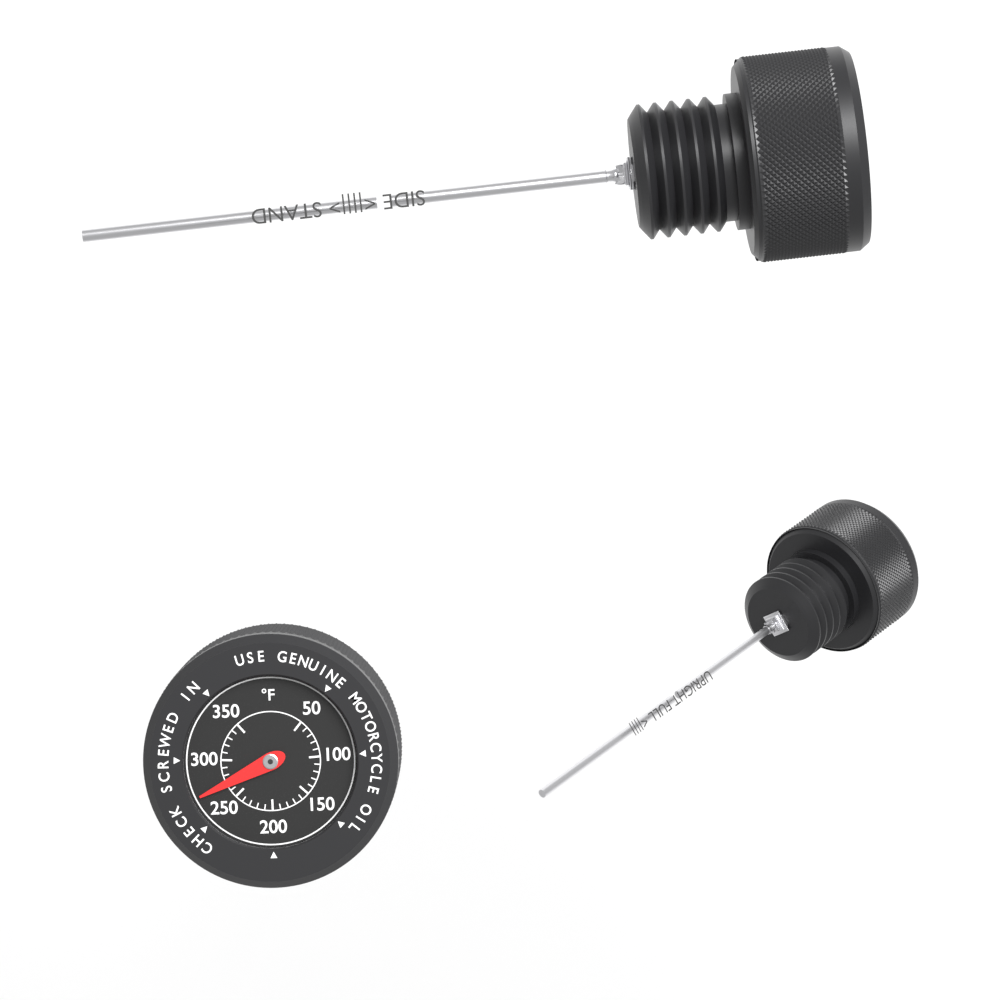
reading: 270 °F
